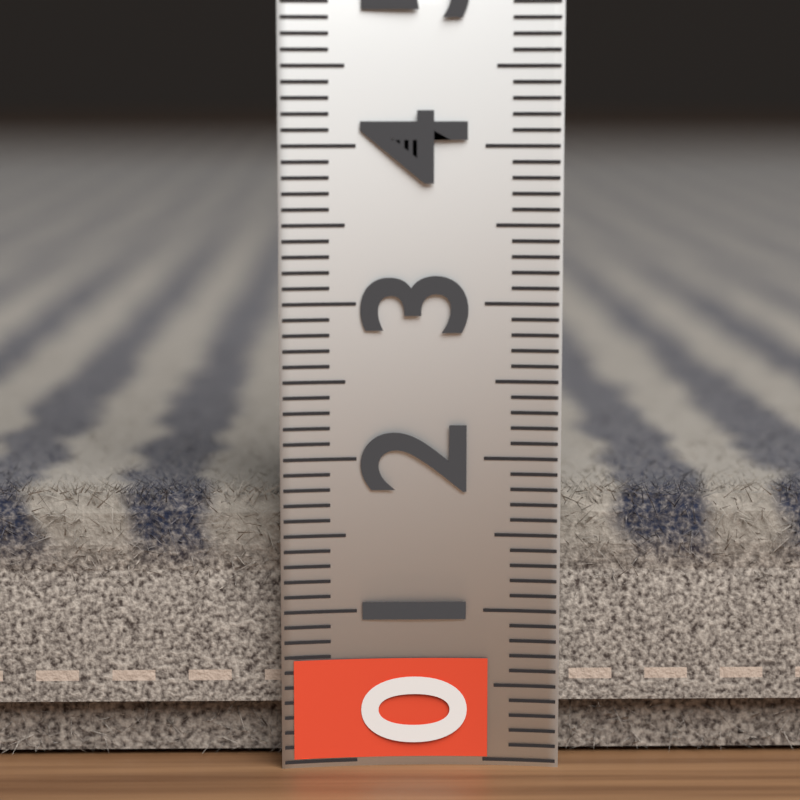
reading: 1.8 (no unit)
